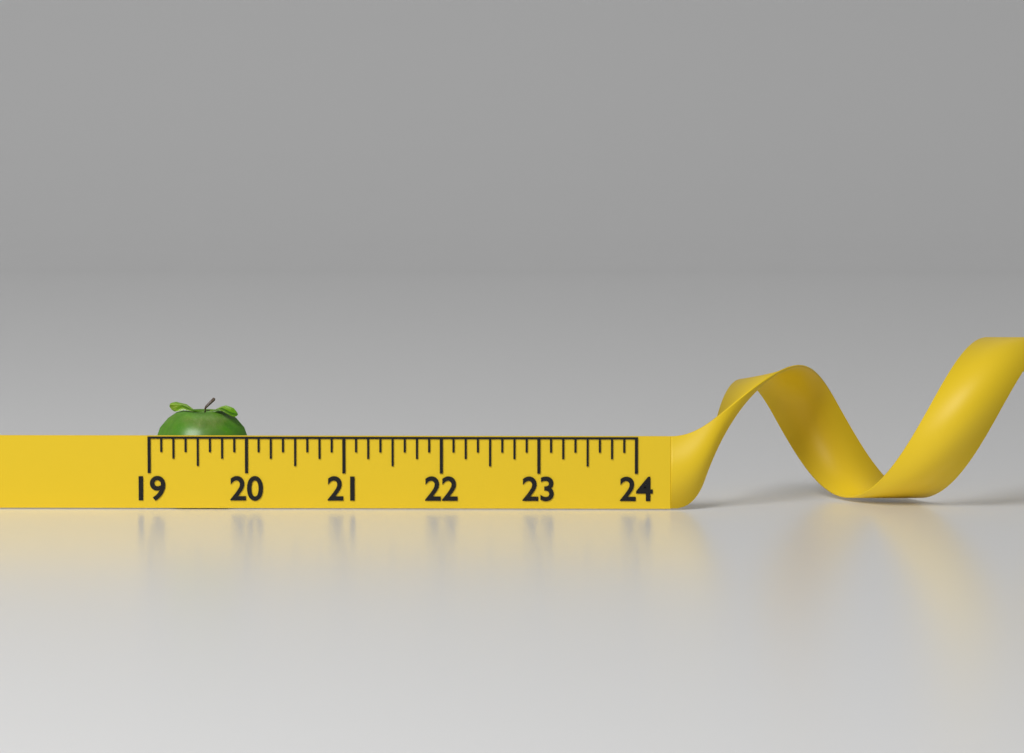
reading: 20.000 (no unit)
